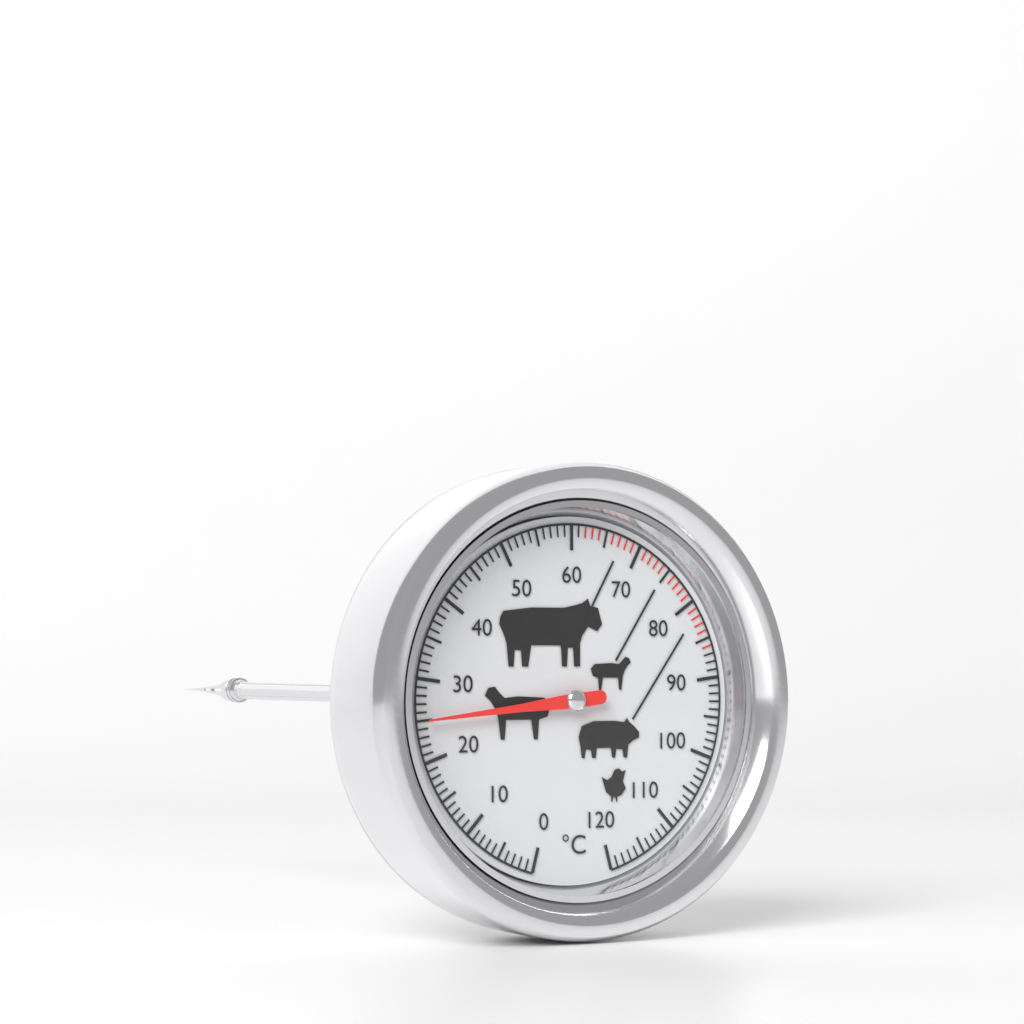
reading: 25 °C
